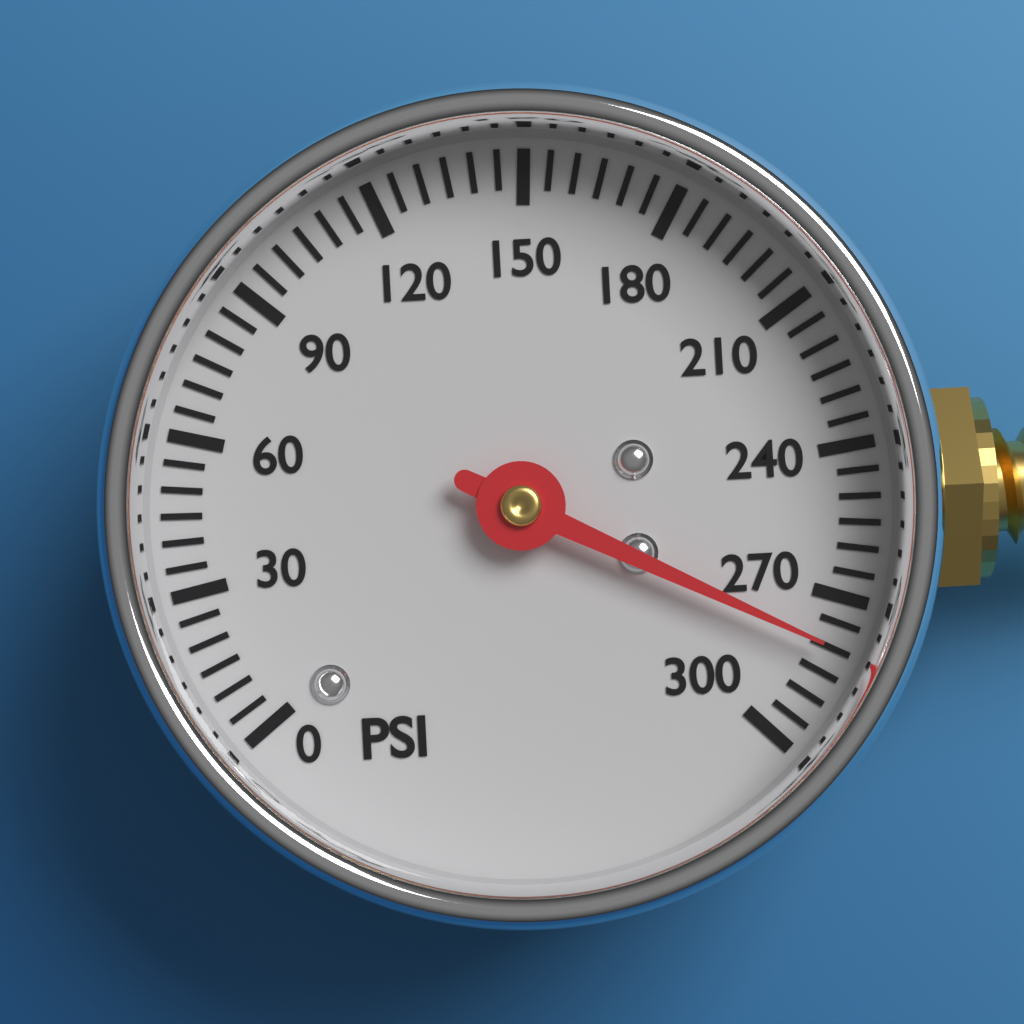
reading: 280 psi
